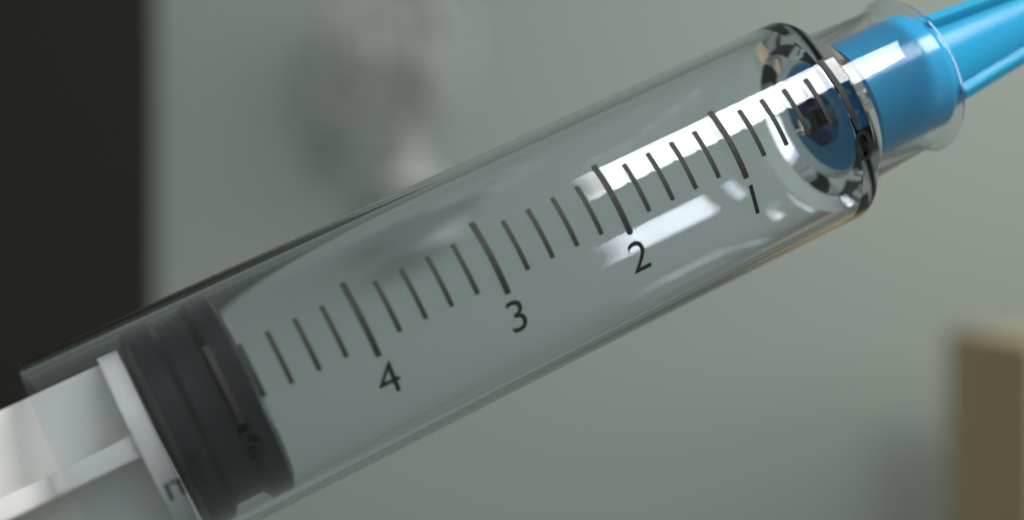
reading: 4.8 ml
